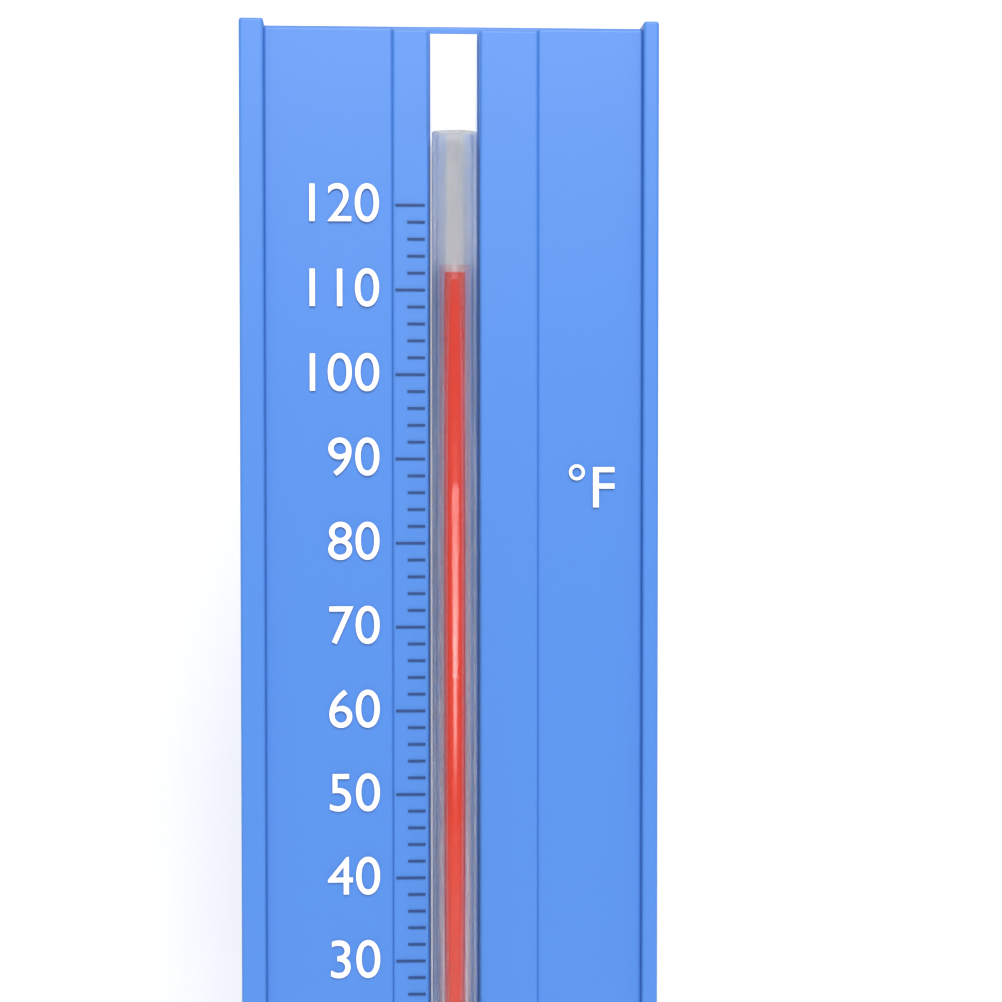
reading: 112 °F
